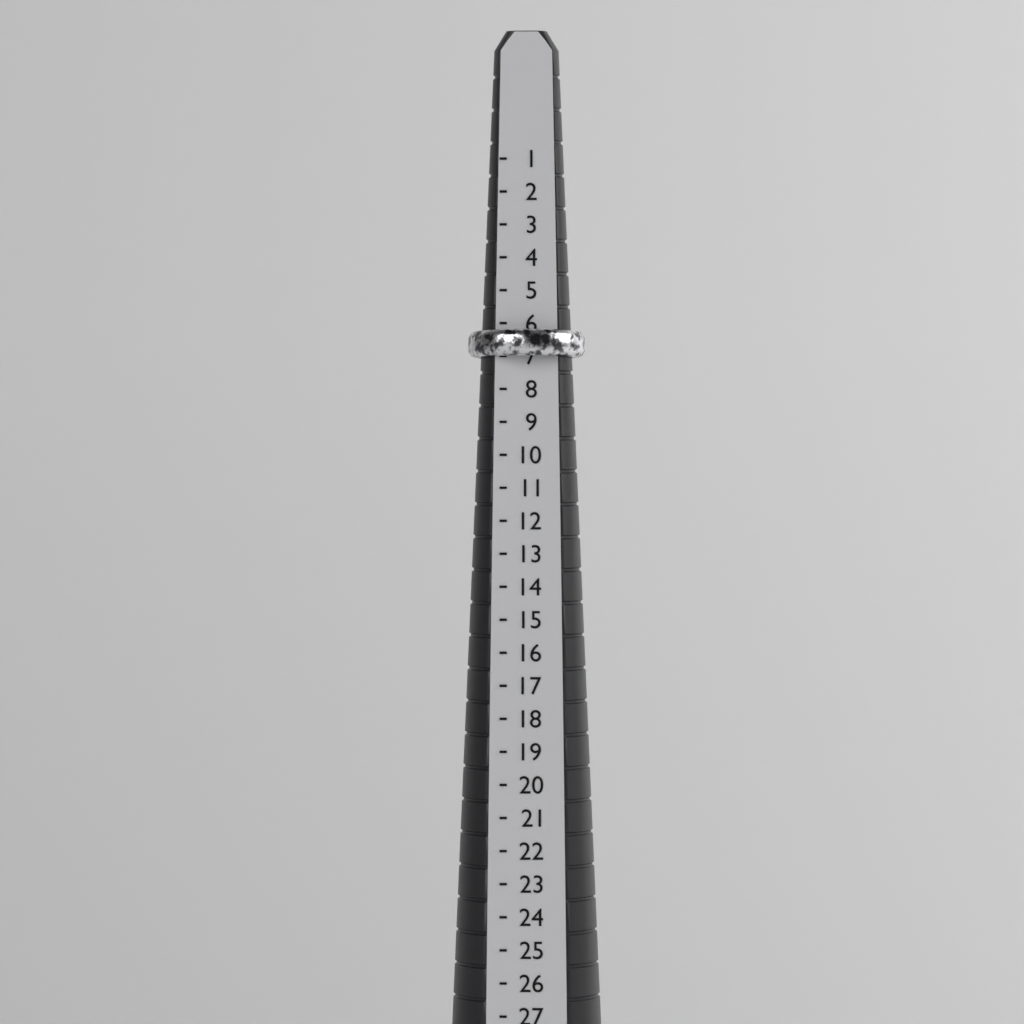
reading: 7 (no unit)
